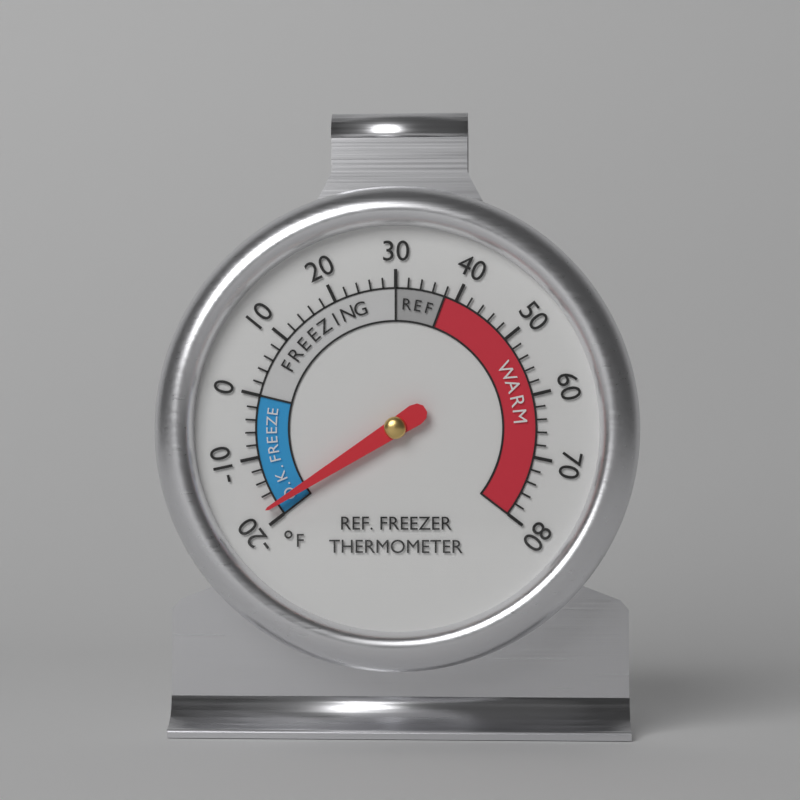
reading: -18 °F
